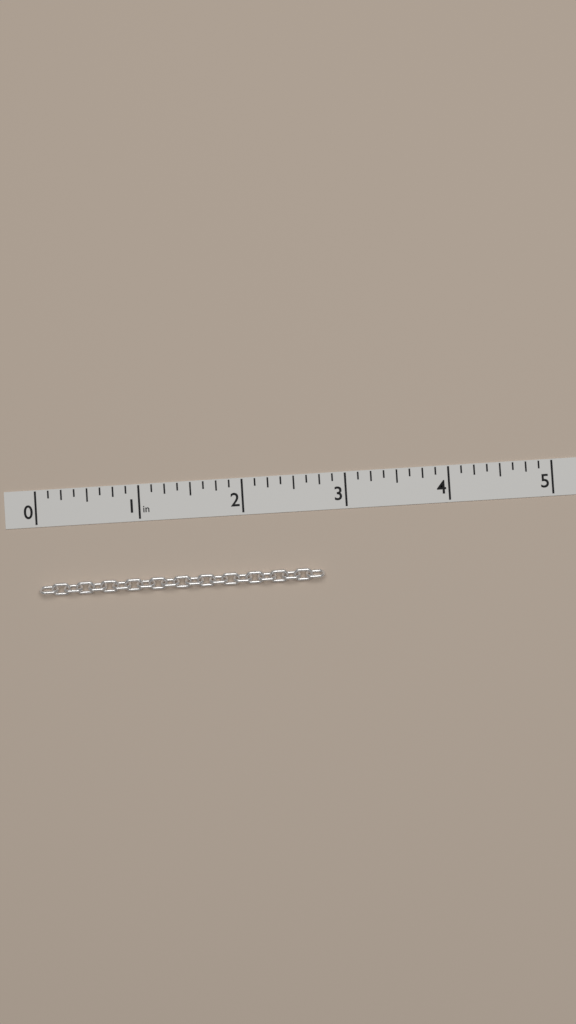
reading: 2.750 in
